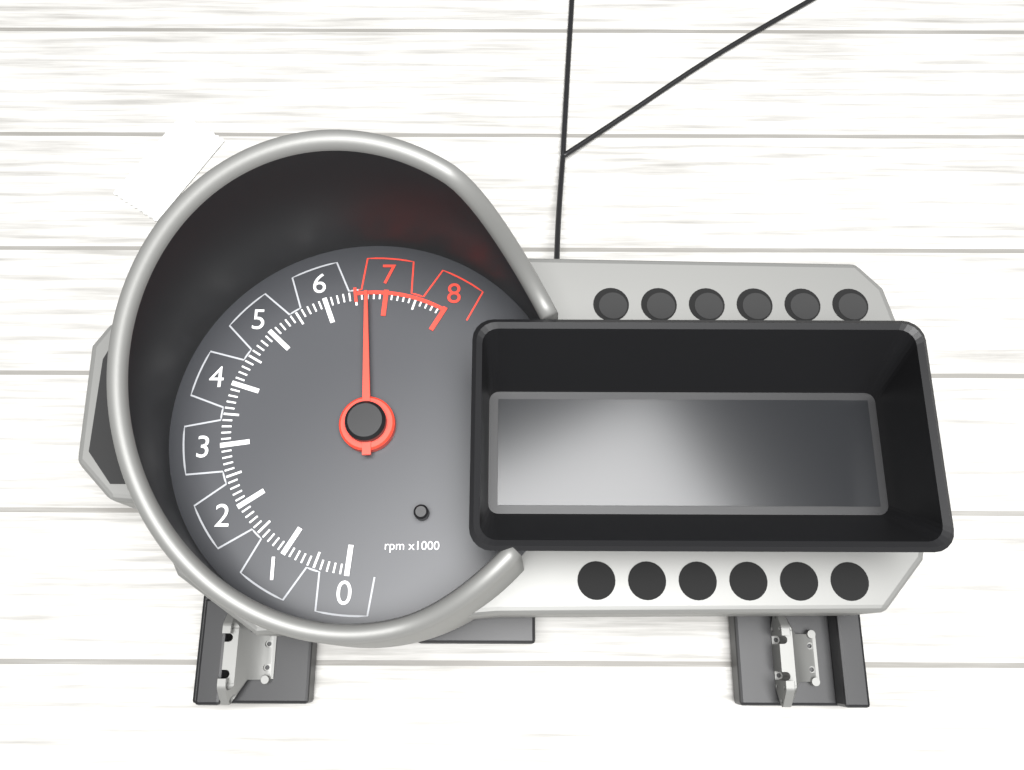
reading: 6700 rpm
